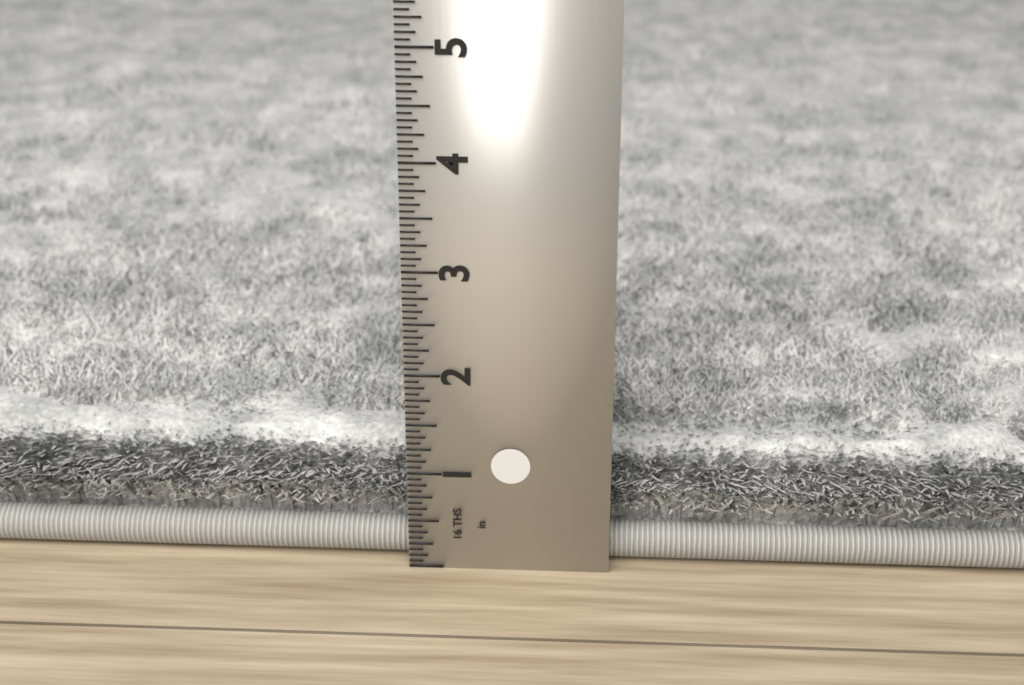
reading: 1.1250 in
